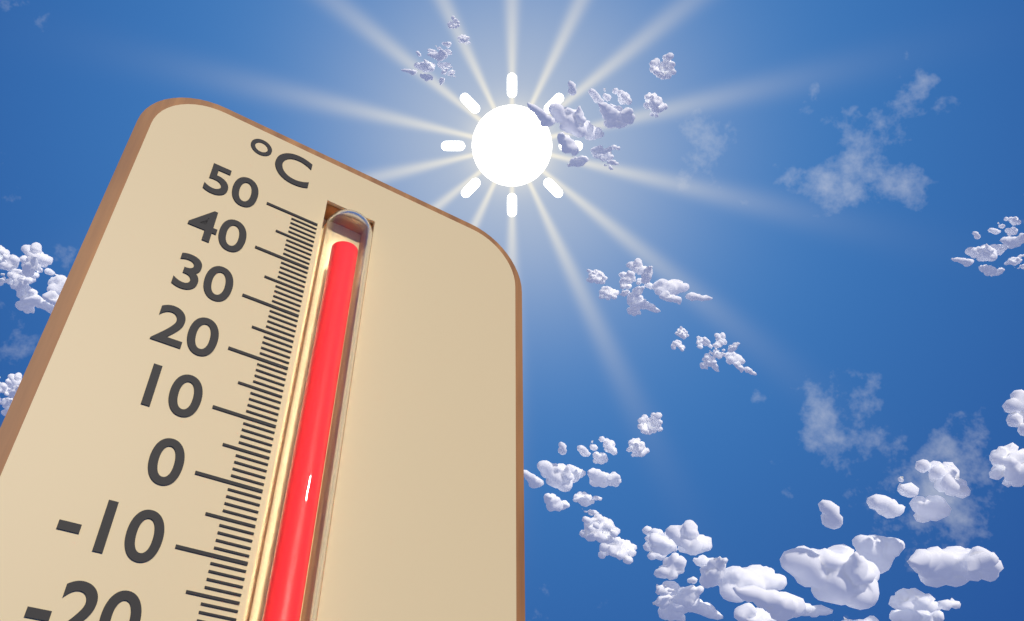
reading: 47 °C
